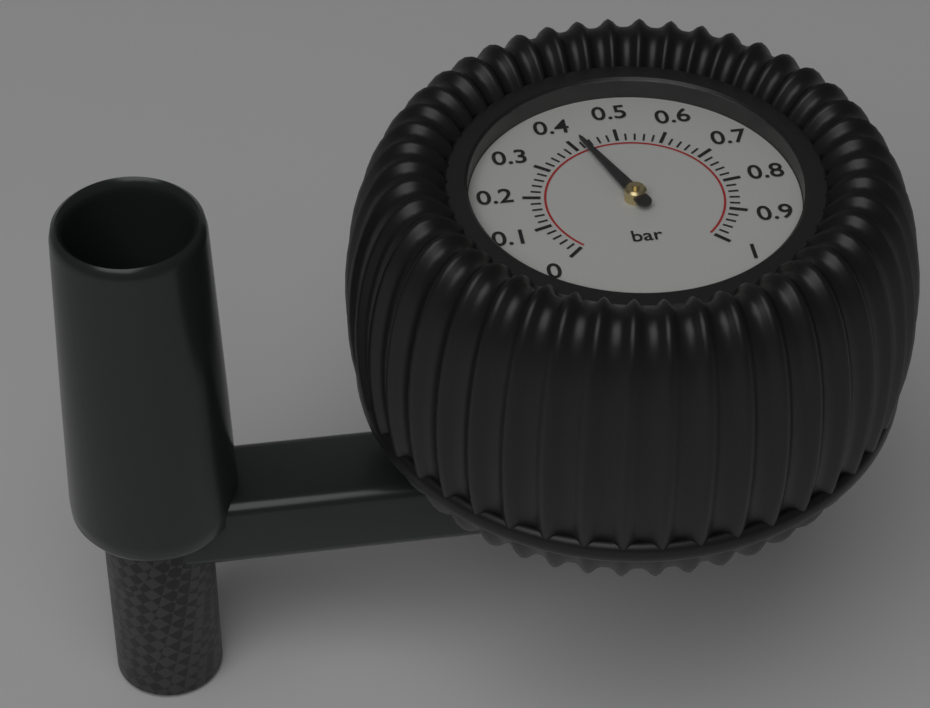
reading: 0.42 bar
